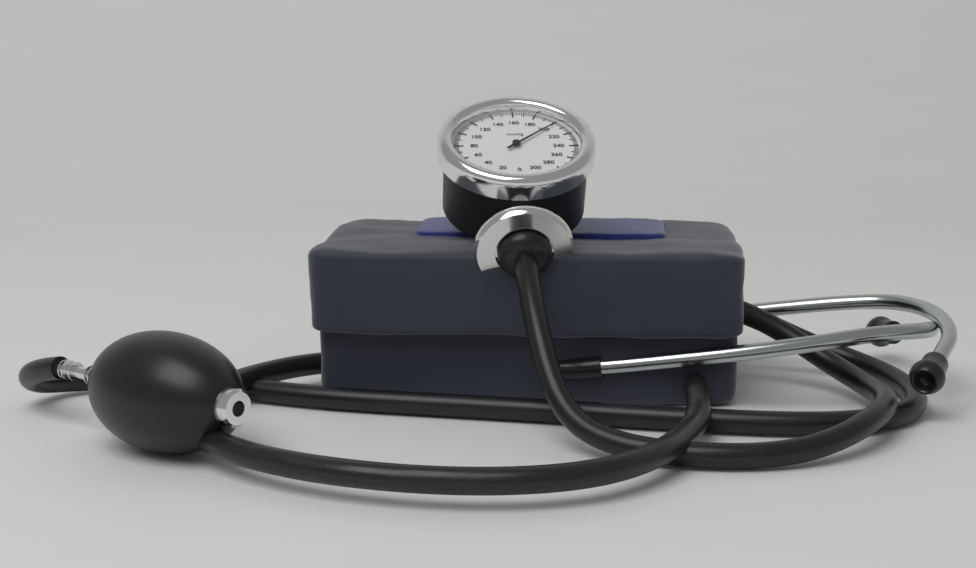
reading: 202 mmHg
